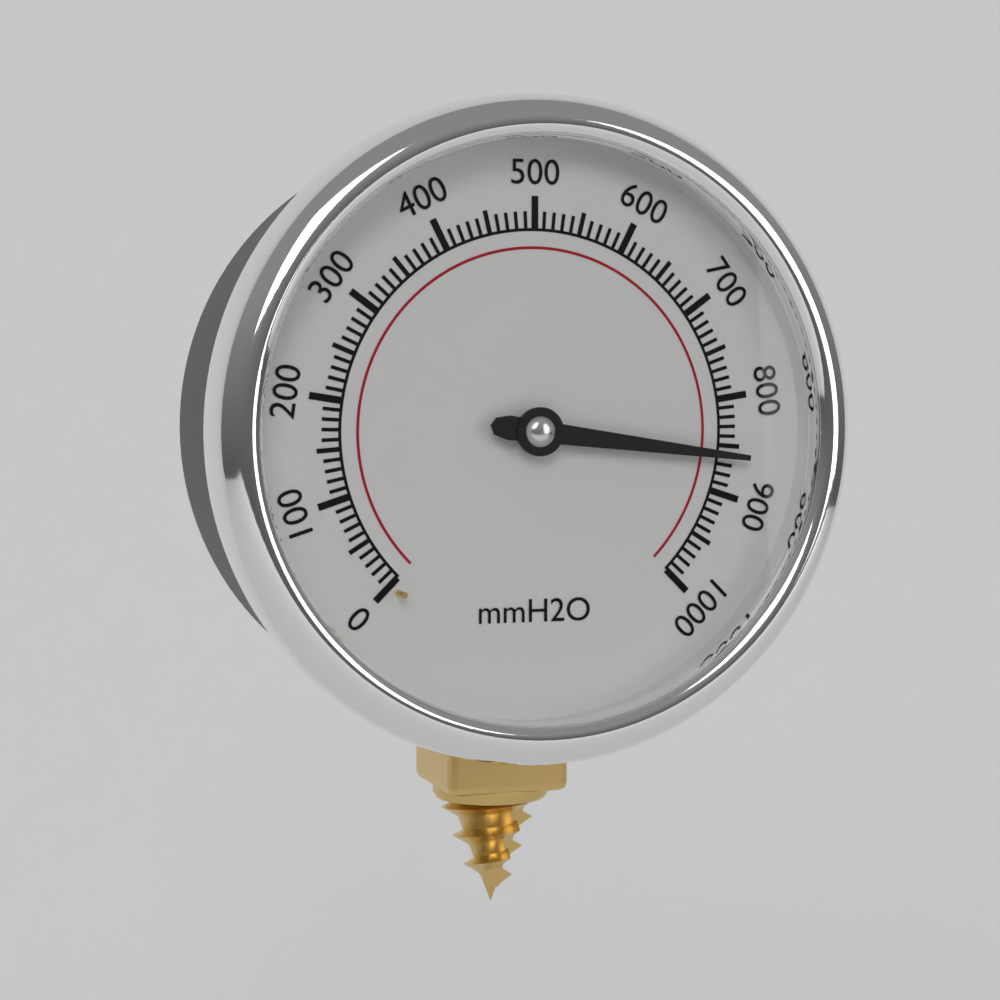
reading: 860 mmH2O
